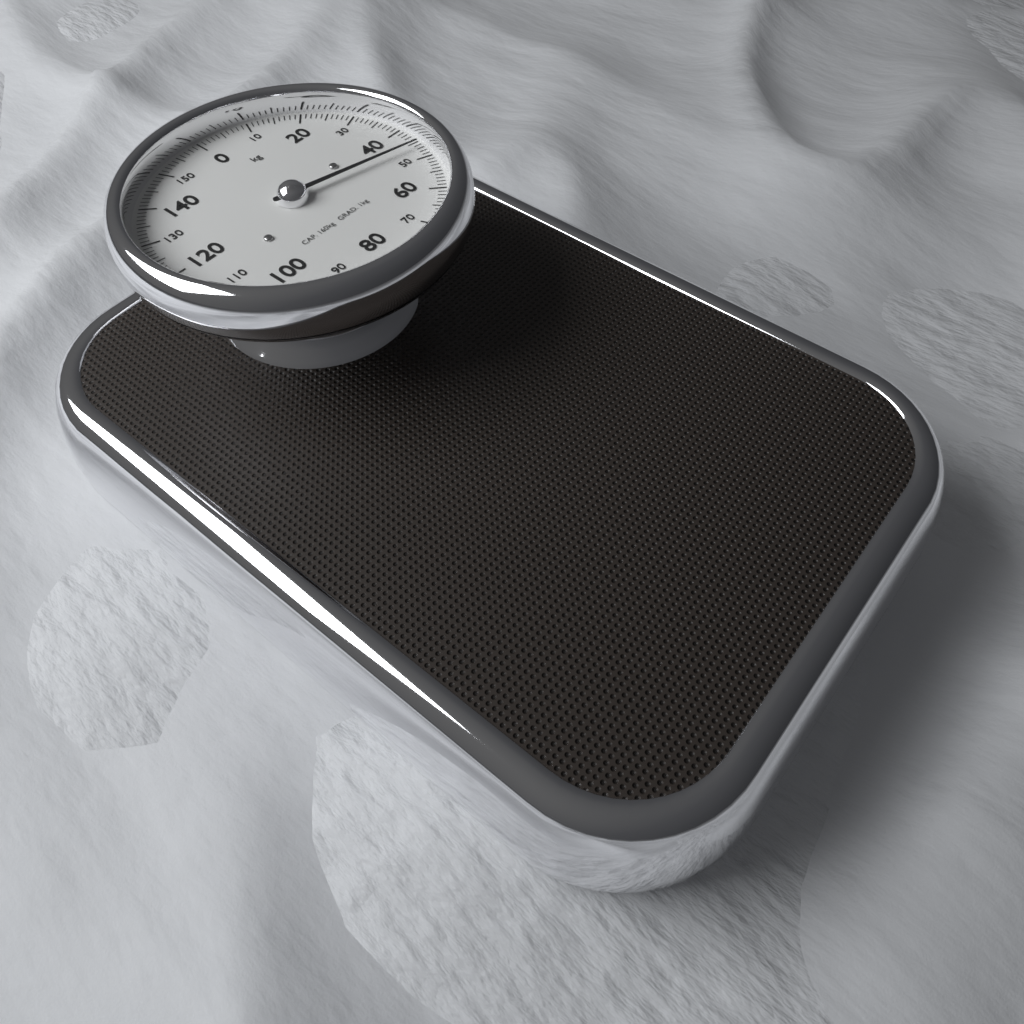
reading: 46 kg
